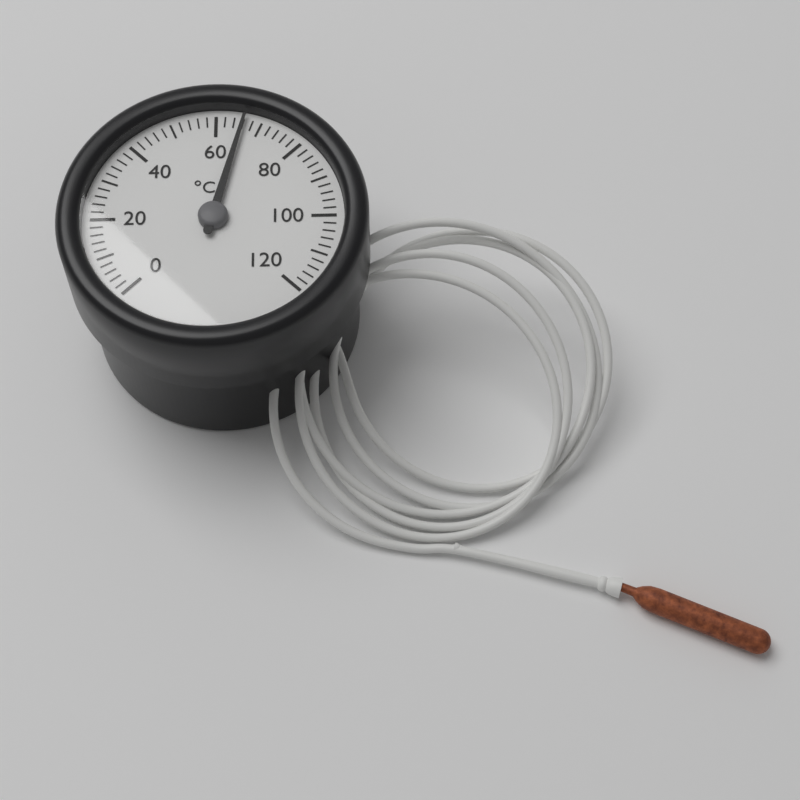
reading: 66 °C
